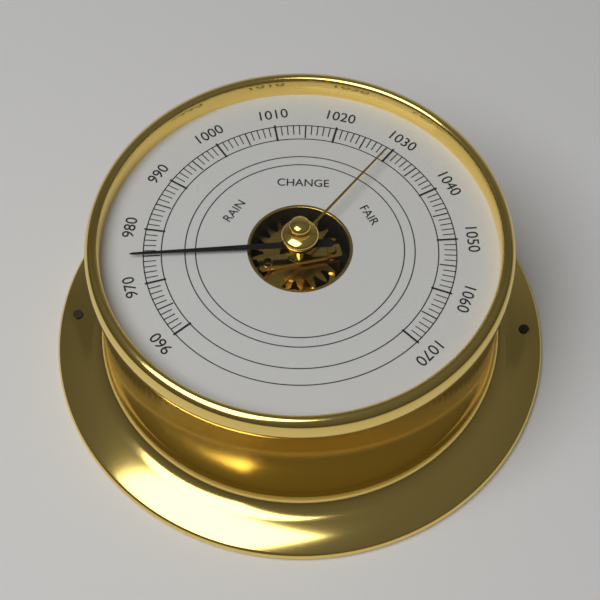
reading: 975 (no unit)
